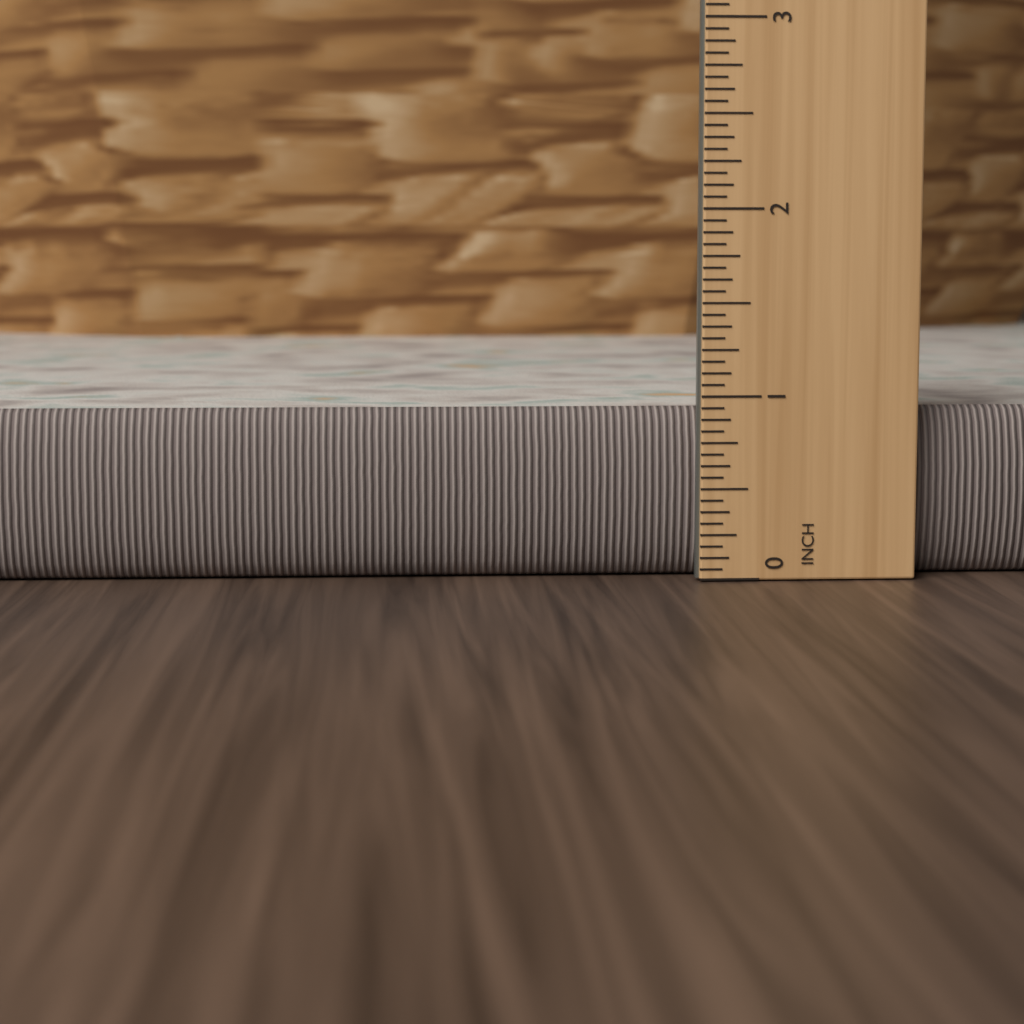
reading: 1.0000 inch
